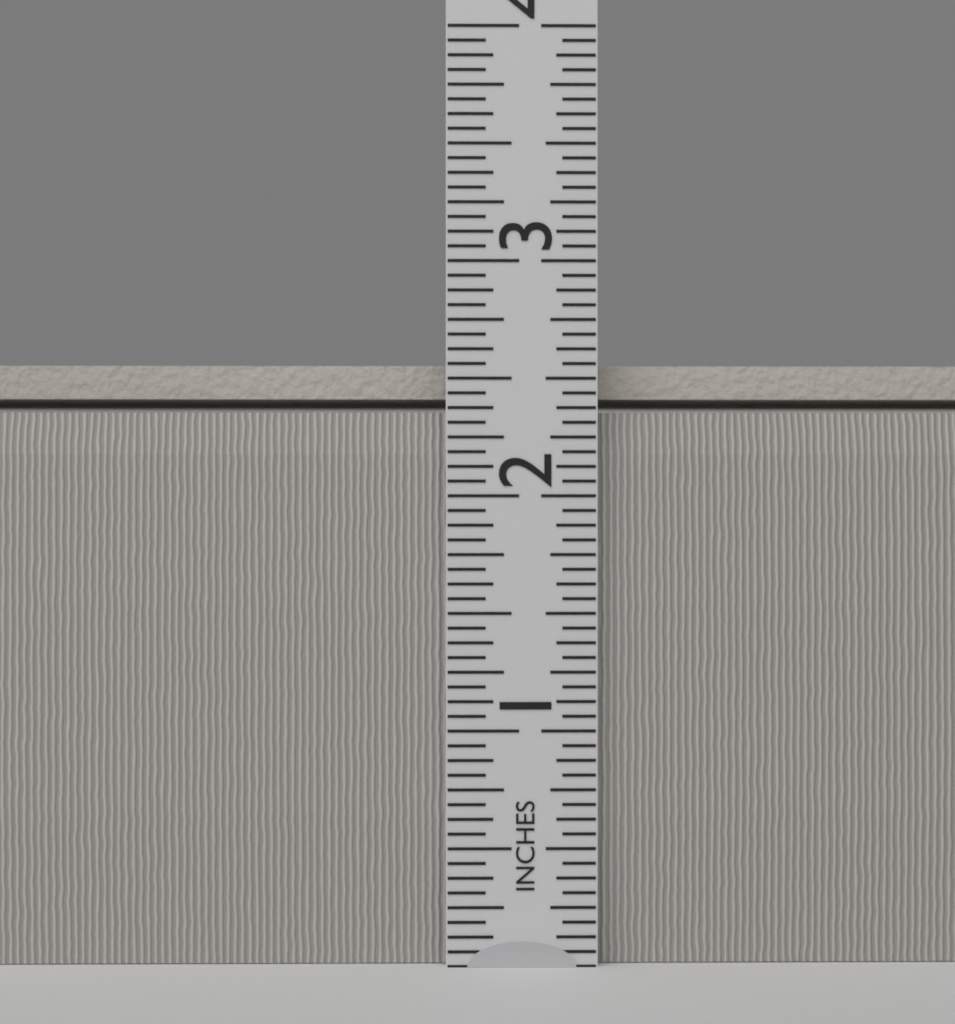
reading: 2.5625 in
